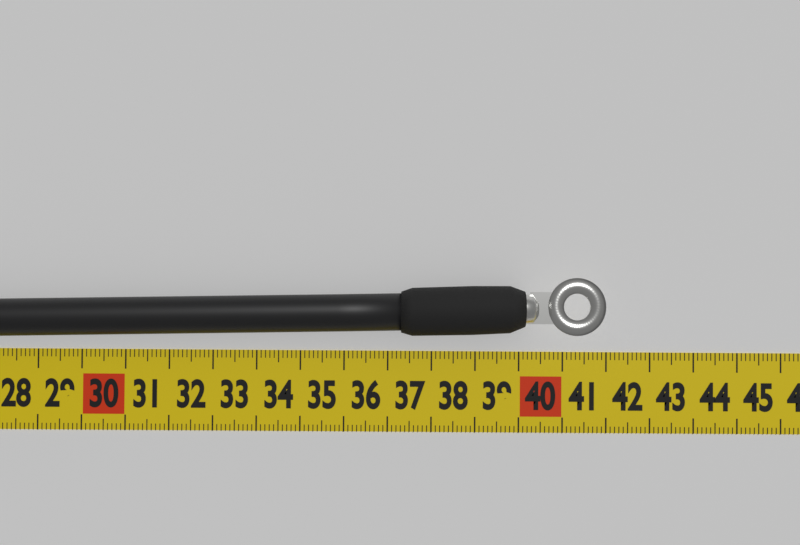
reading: 41.9 cm
